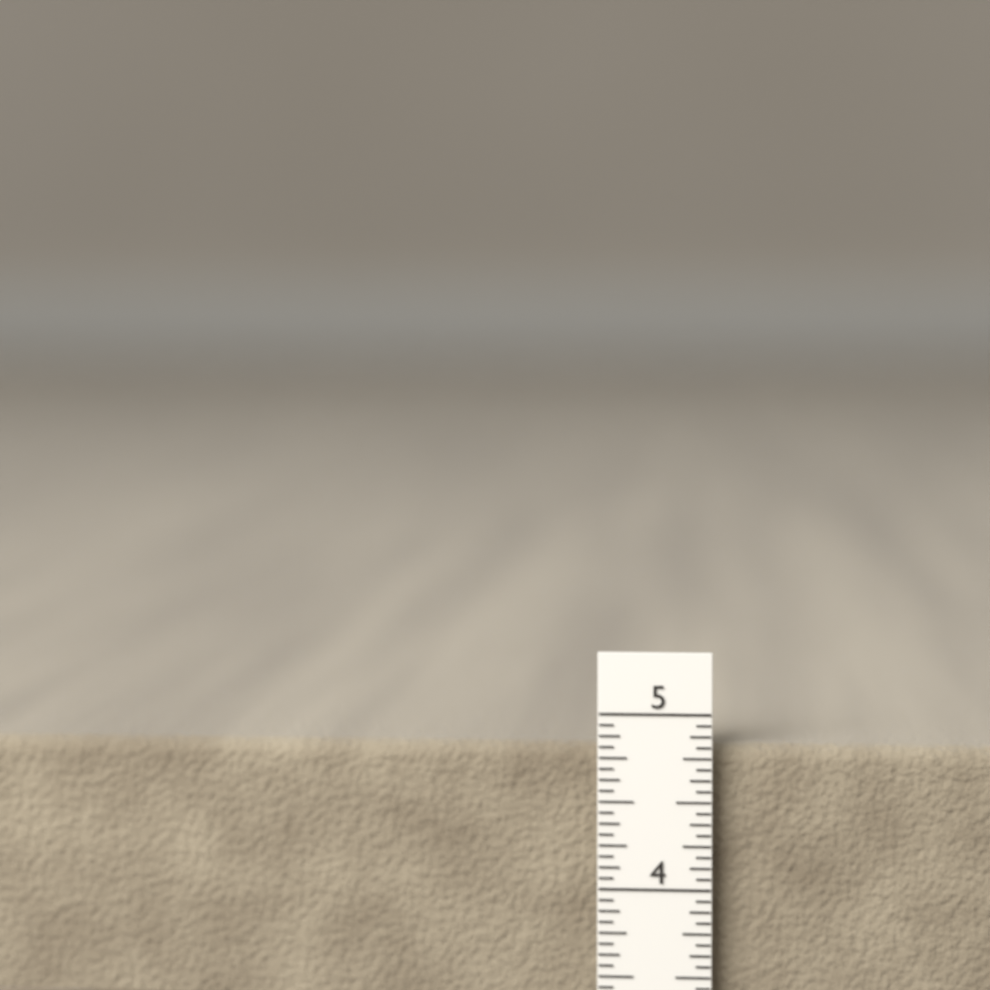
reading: 4.8125 in
